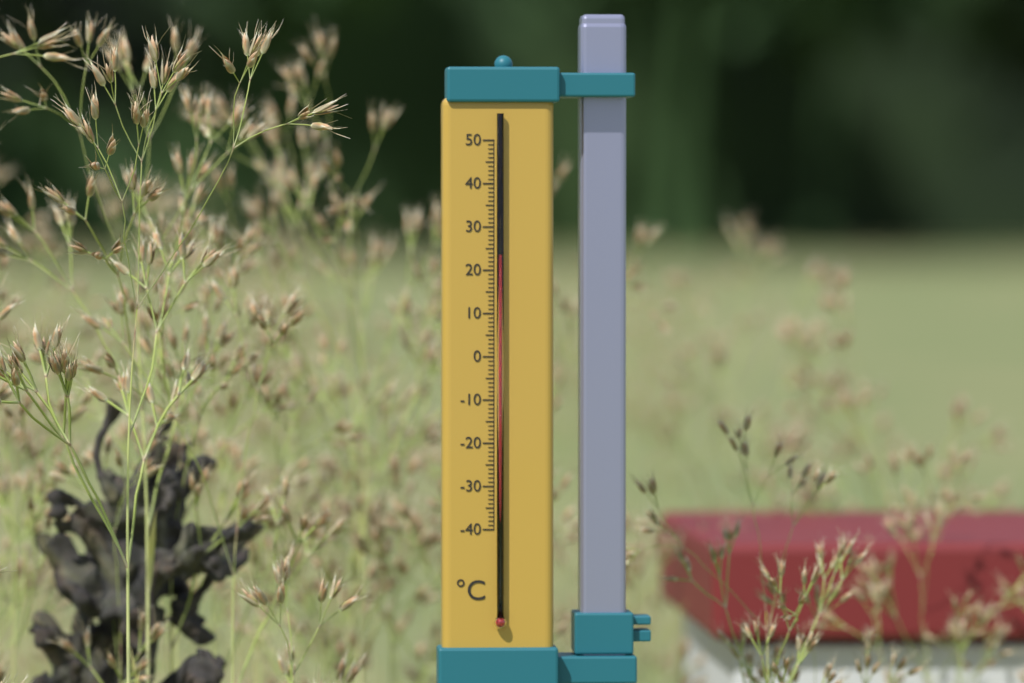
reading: 23 °C
